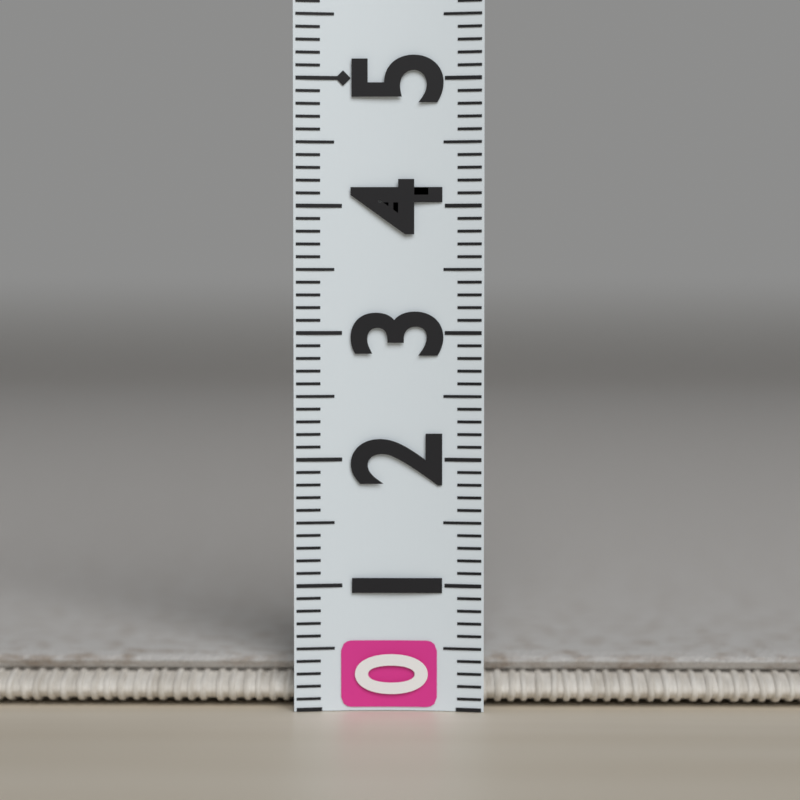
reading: 0.4 (no unit)
